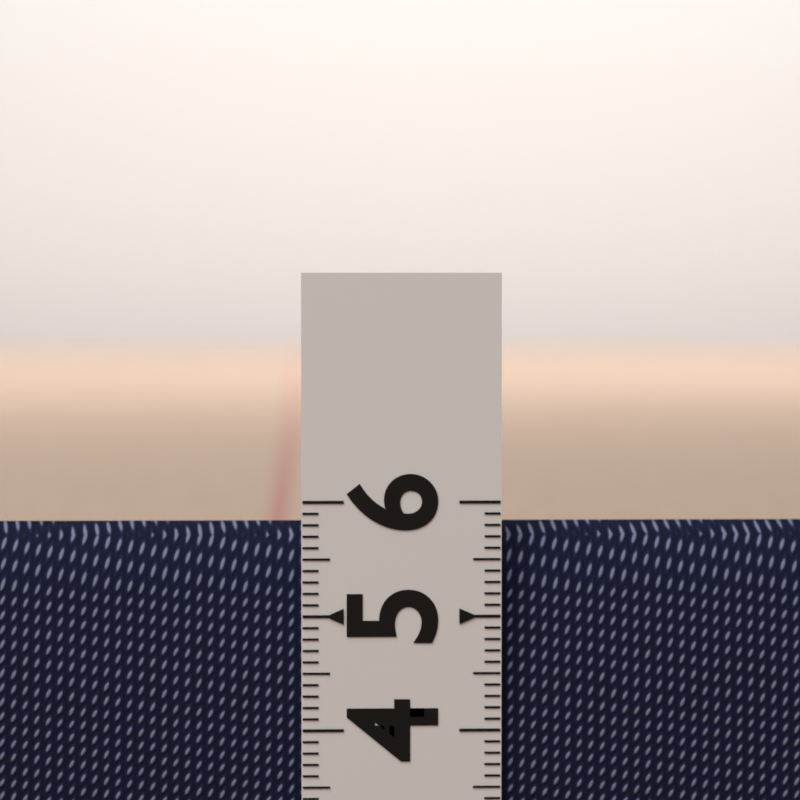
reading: 5.8 (no unit)
